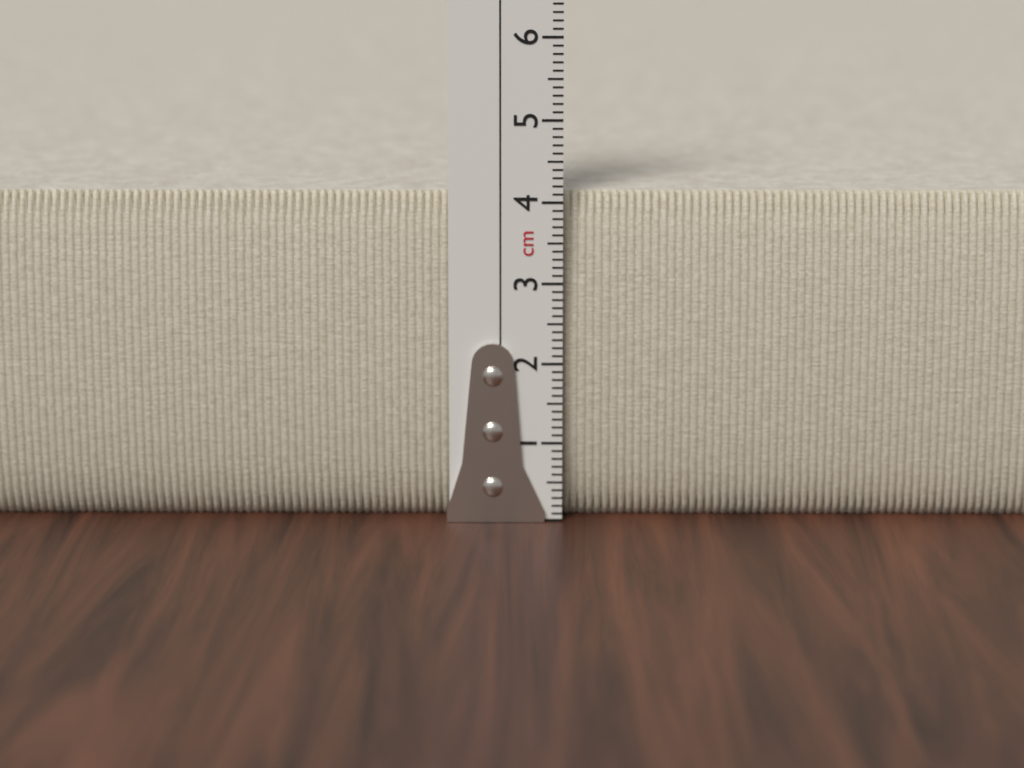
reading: 4.1 cm
